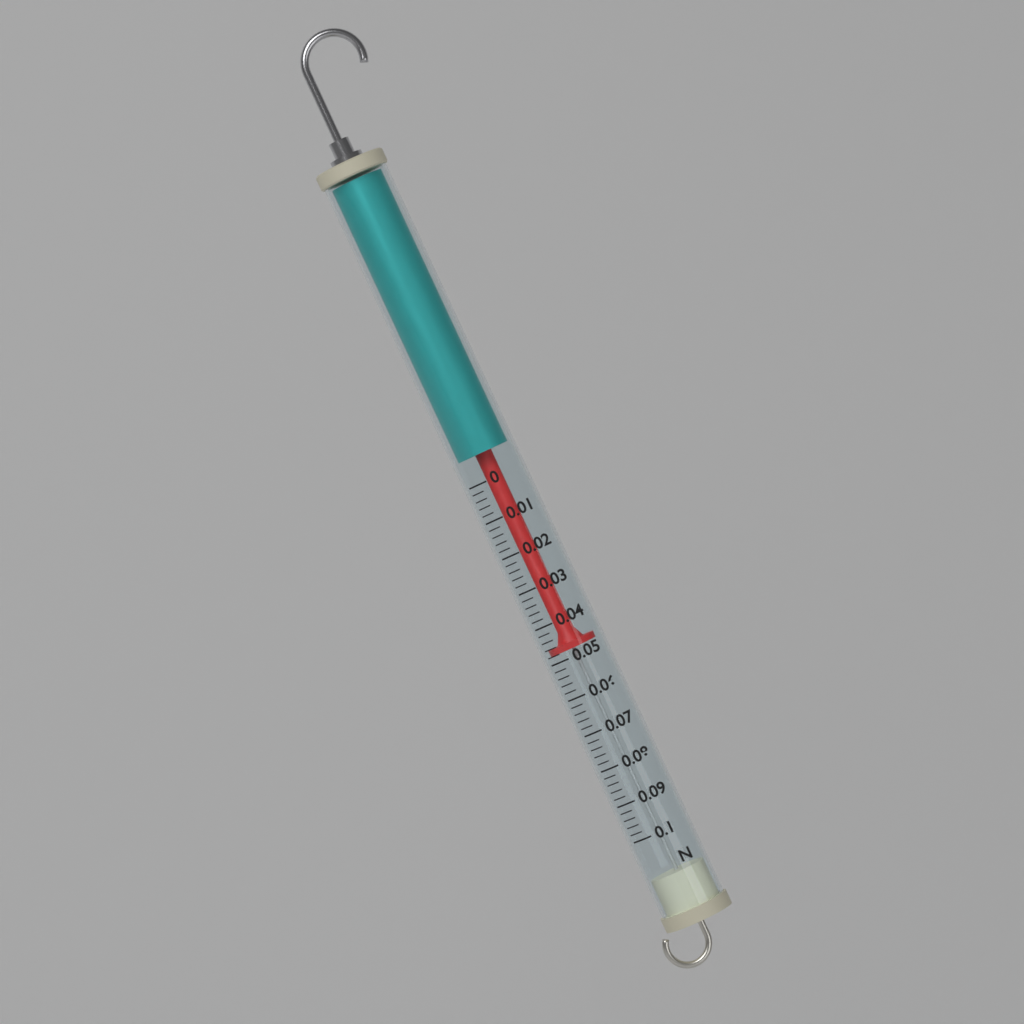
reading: 0.048 N
